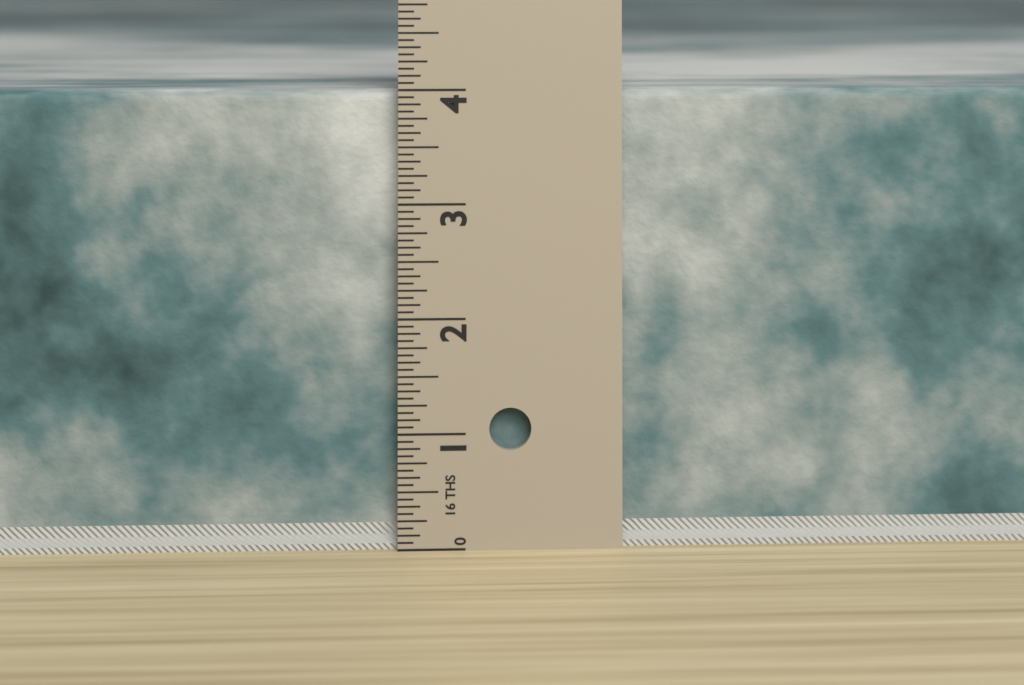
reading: 4.0000 in
